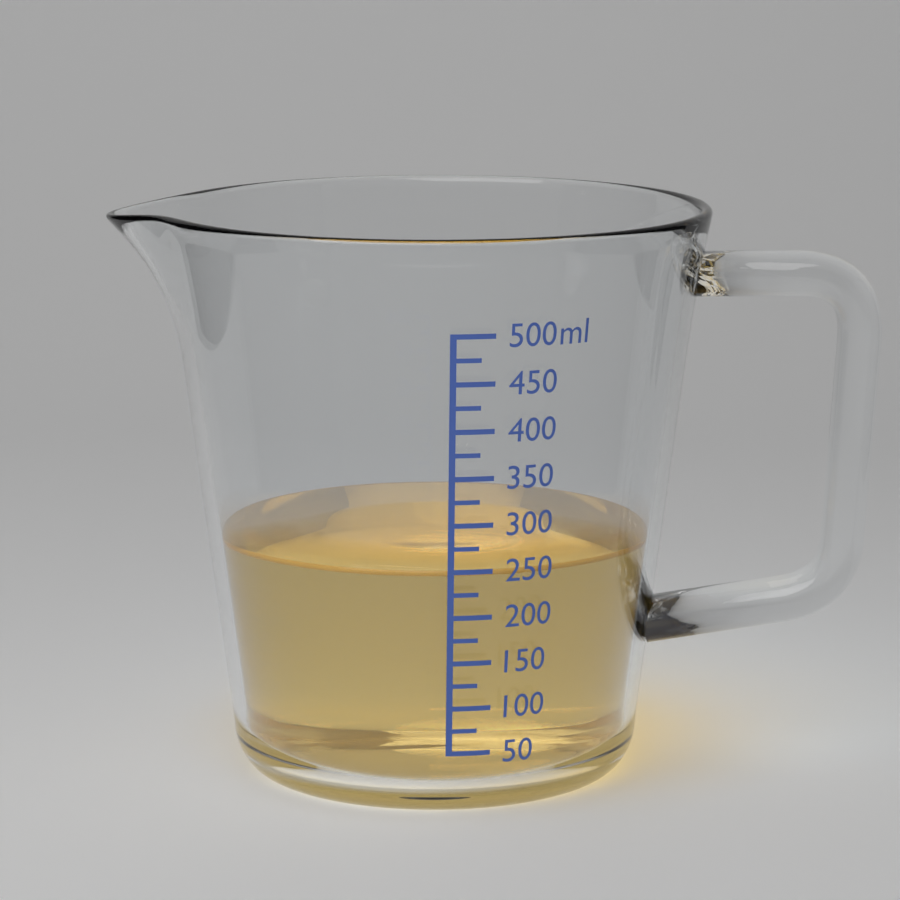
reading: 250 ml
